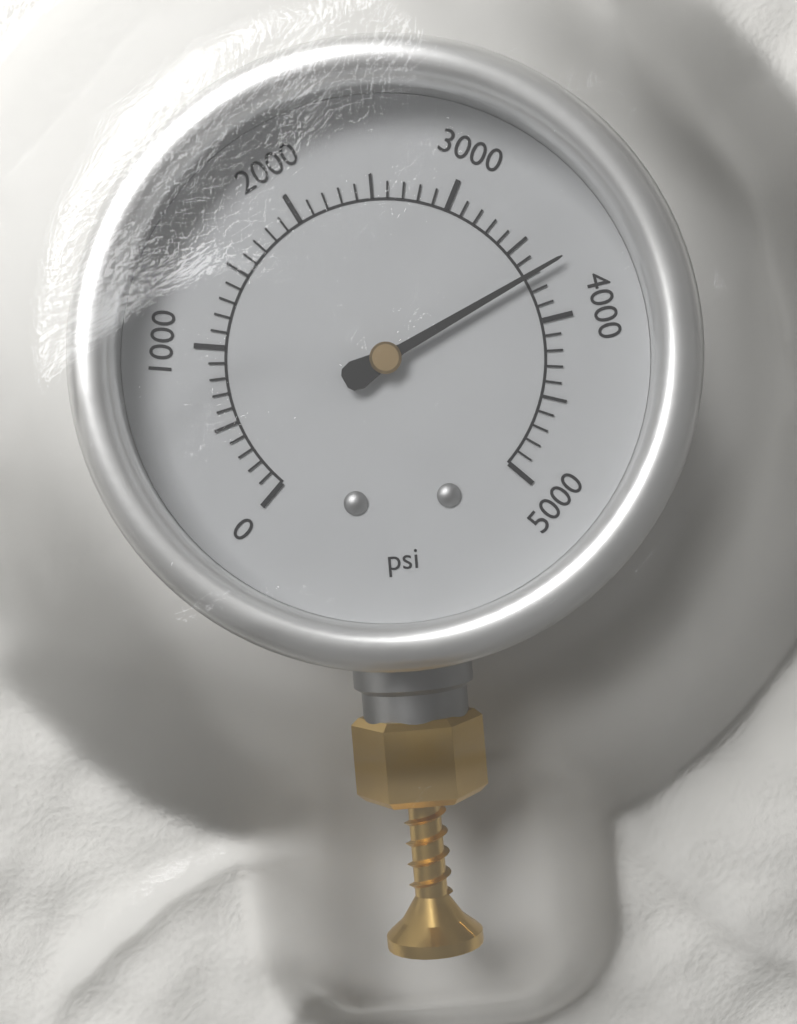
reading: 3700 psi
